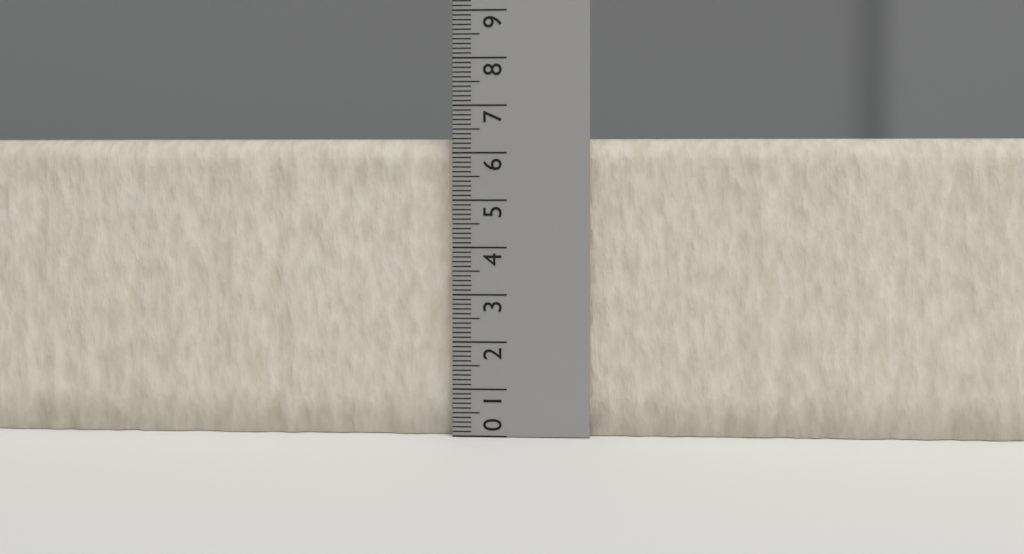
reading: 6.3 (no unit)
